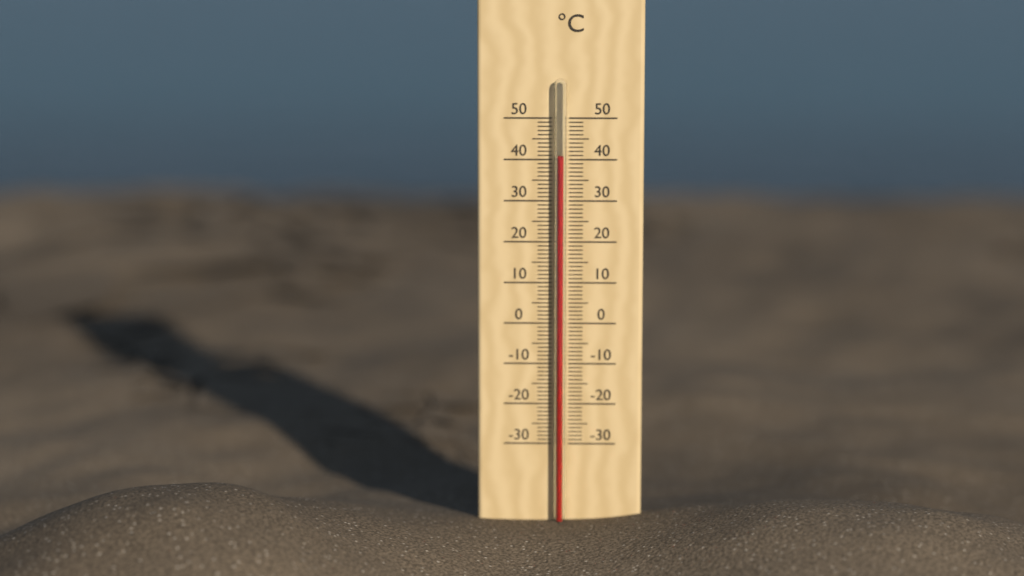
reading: 41 °C
